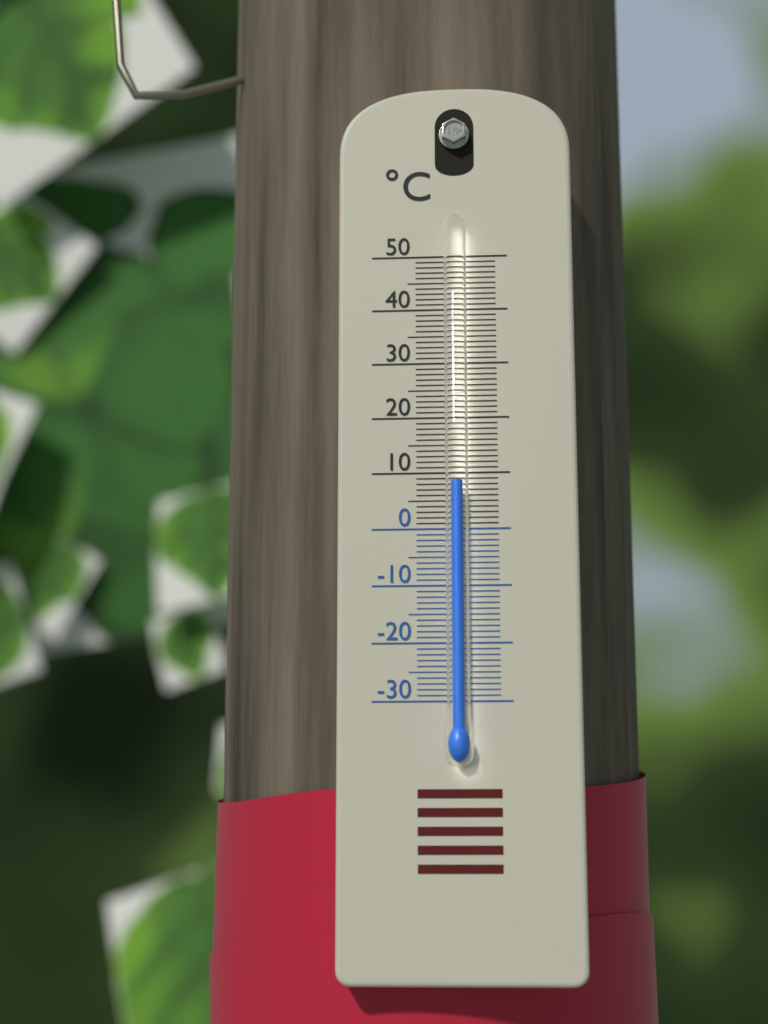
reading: 8 °C
